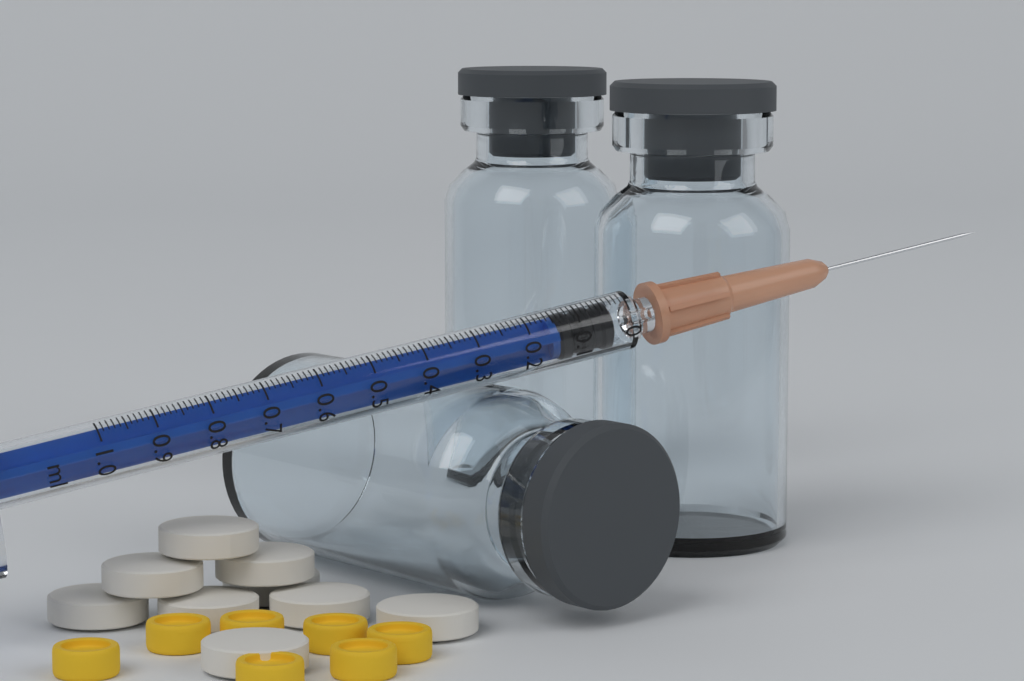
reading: 0.03 ml
